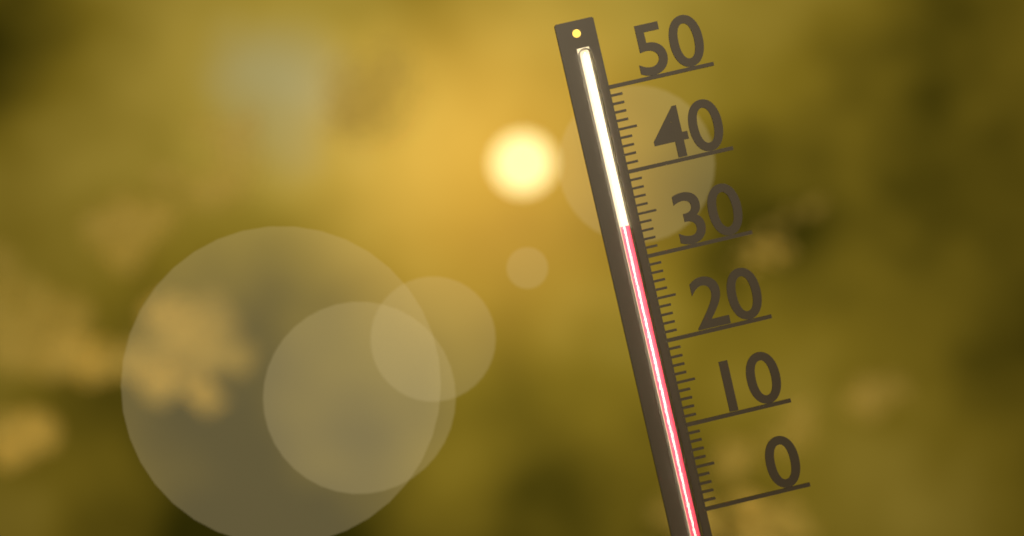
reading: 34 (no unit)
